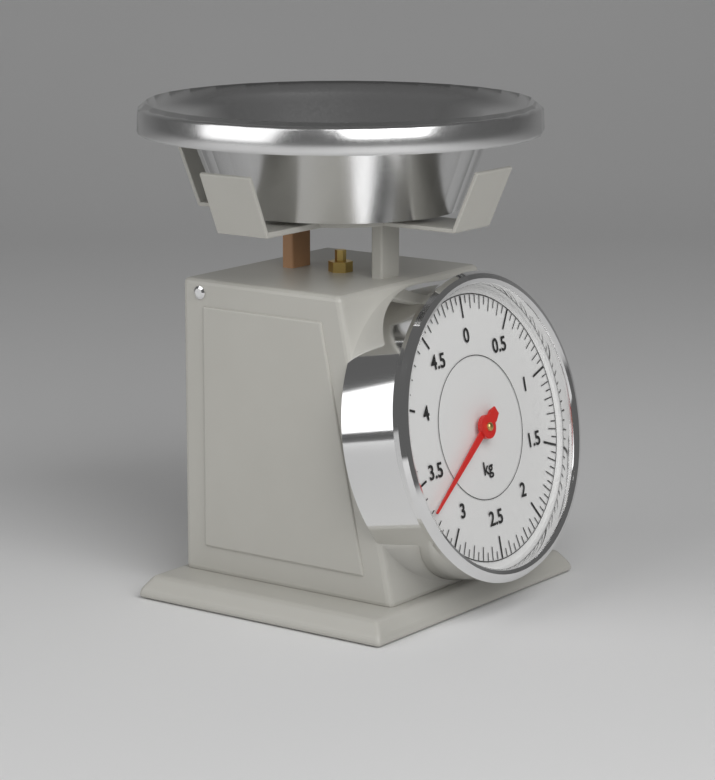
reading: 3.30 kg
